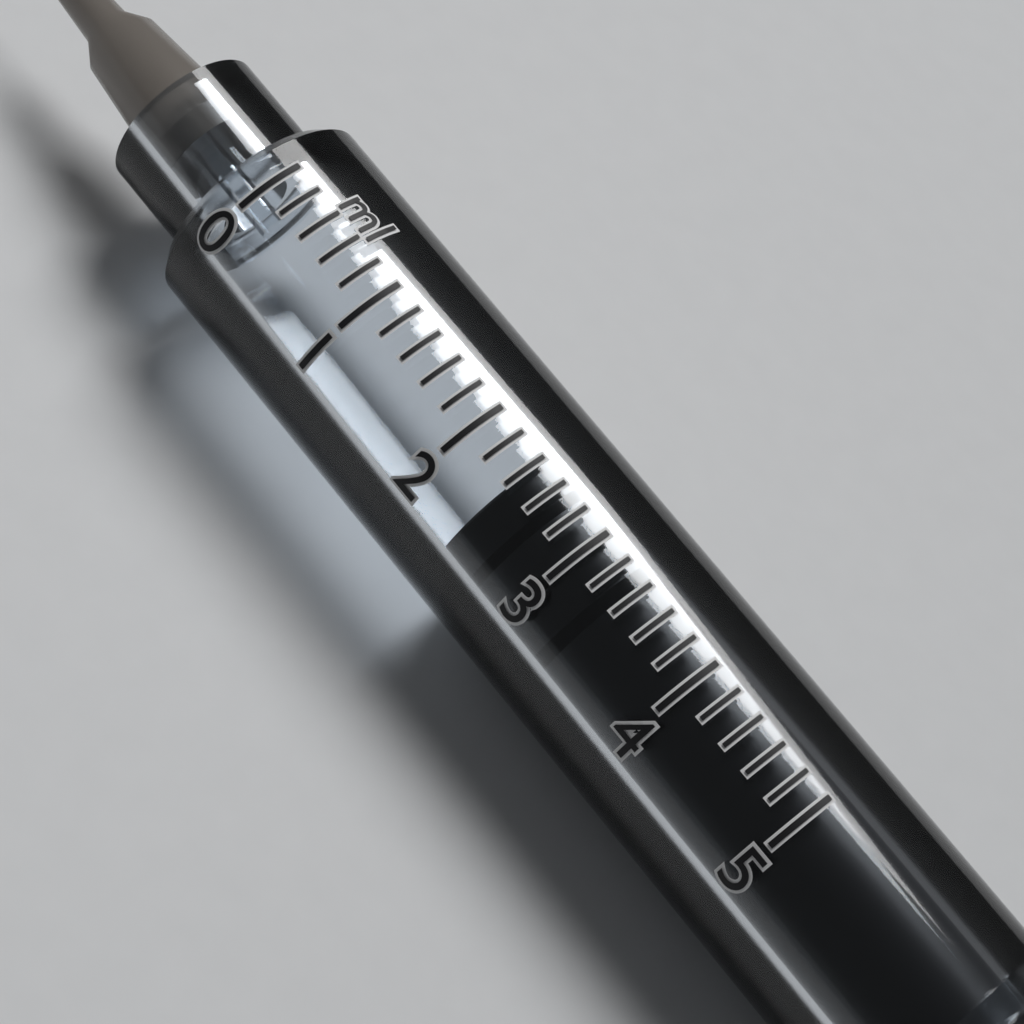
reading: 2.4 ml
